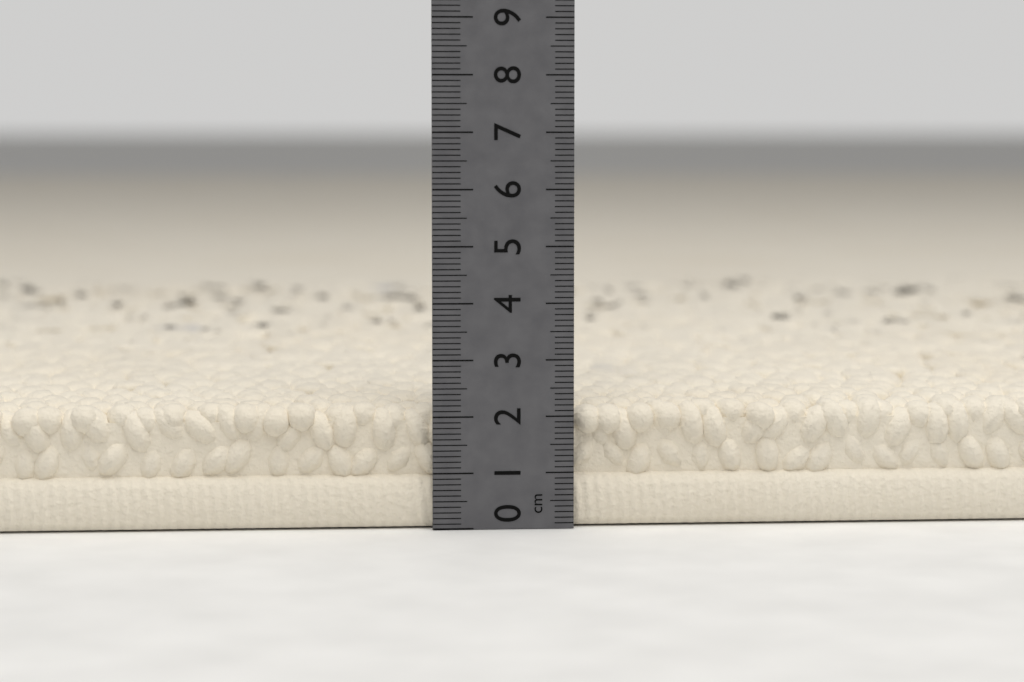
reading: 2.2 cm
